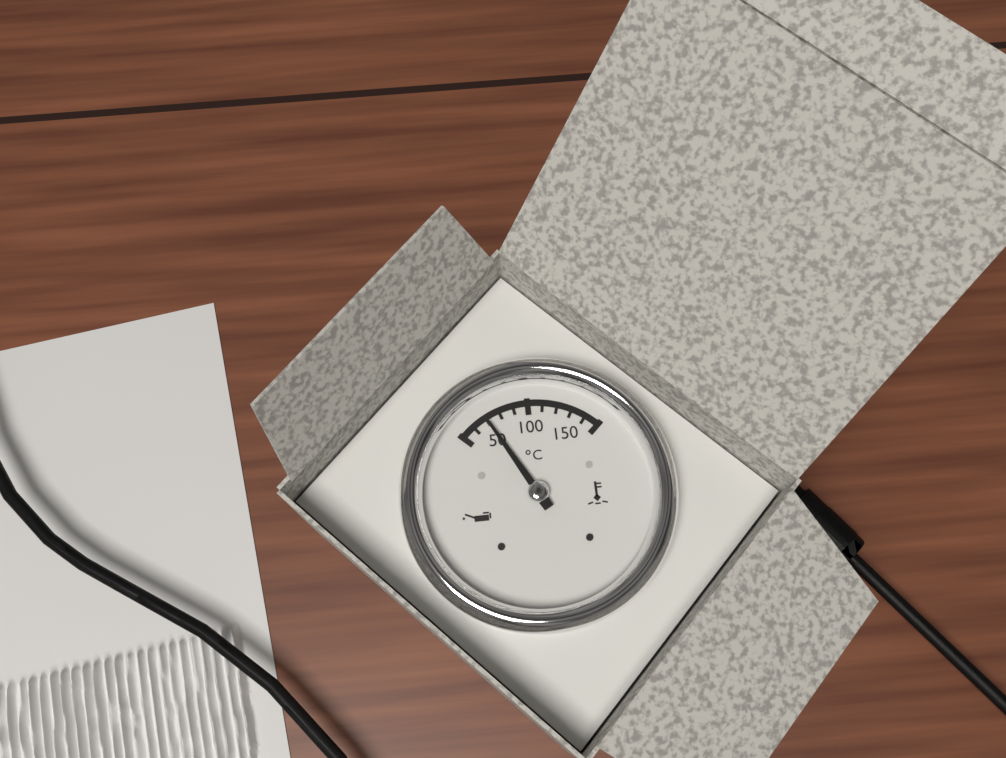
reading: 70 °C
